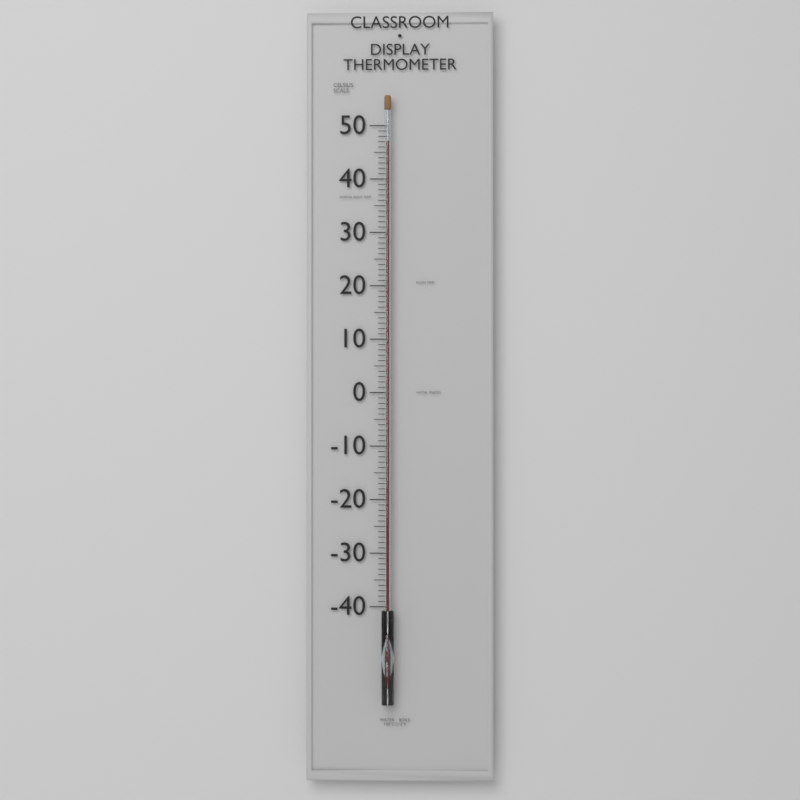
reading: 47 °C
